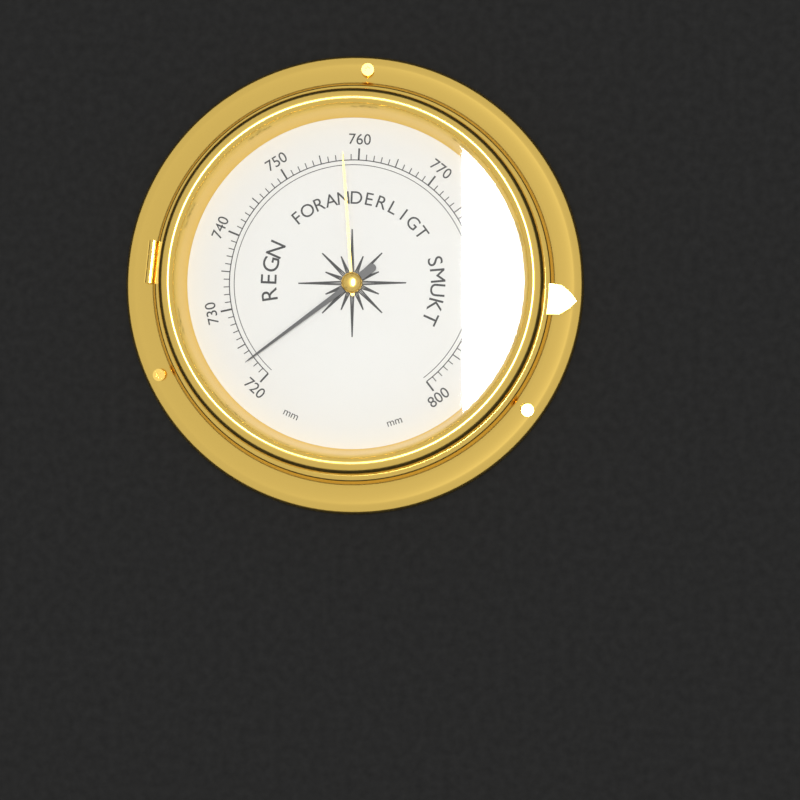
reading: 723 mm
